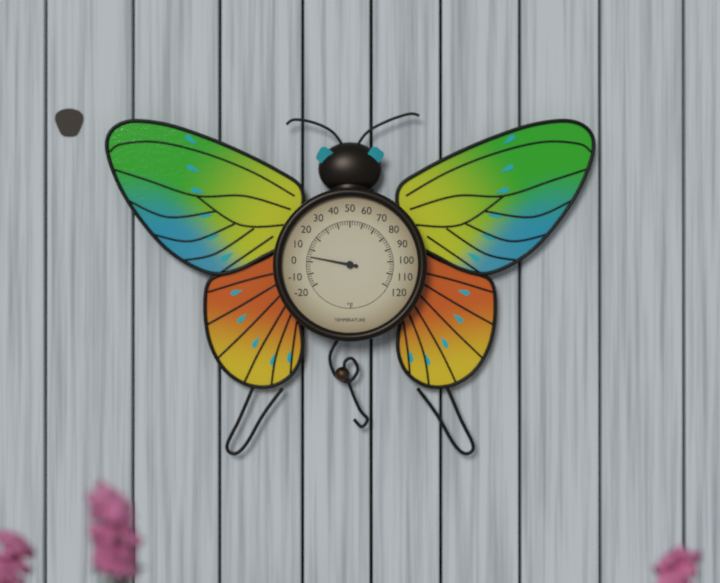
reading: 4 °F
